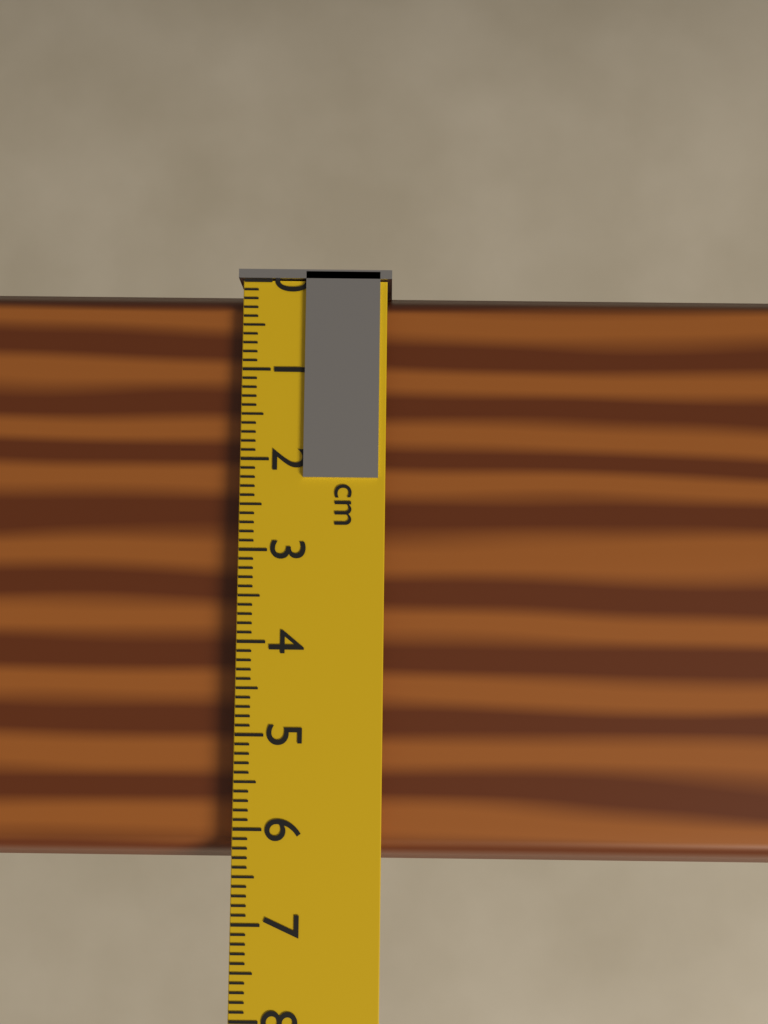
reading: 6.4 cm
